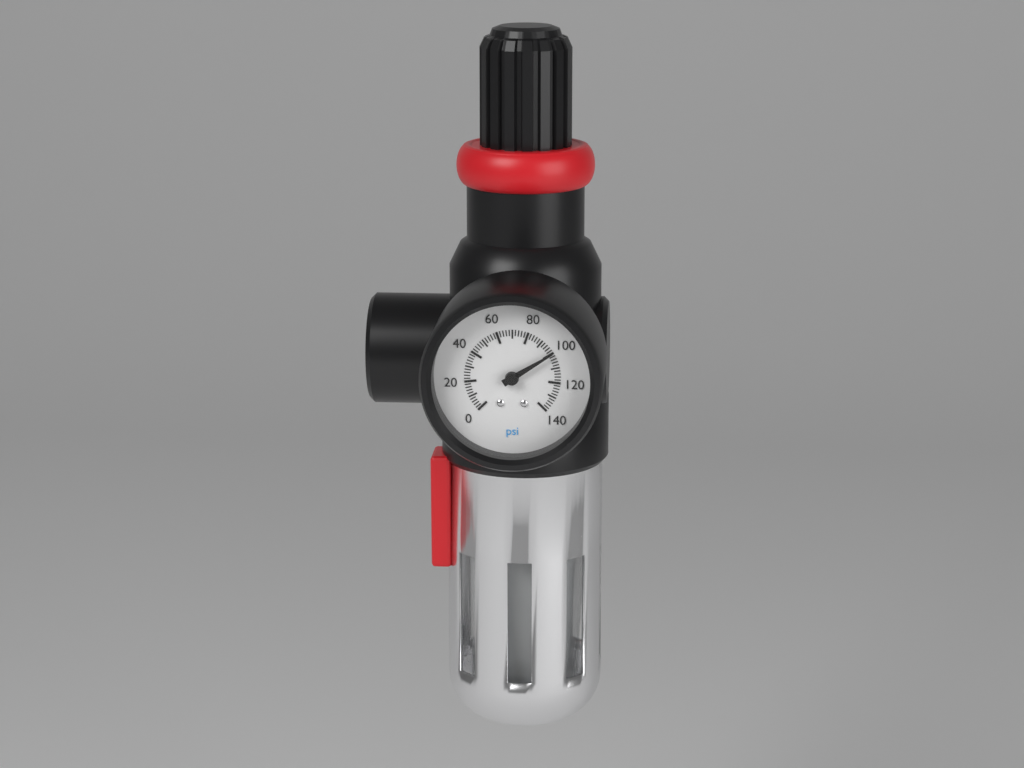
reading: 100 psi
